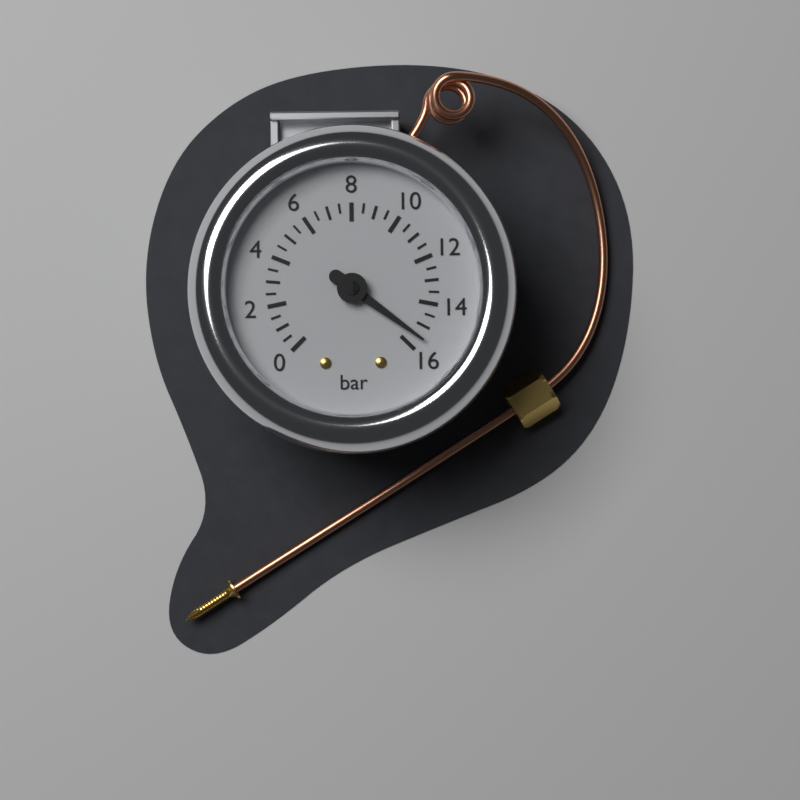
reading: 15.5 bar
